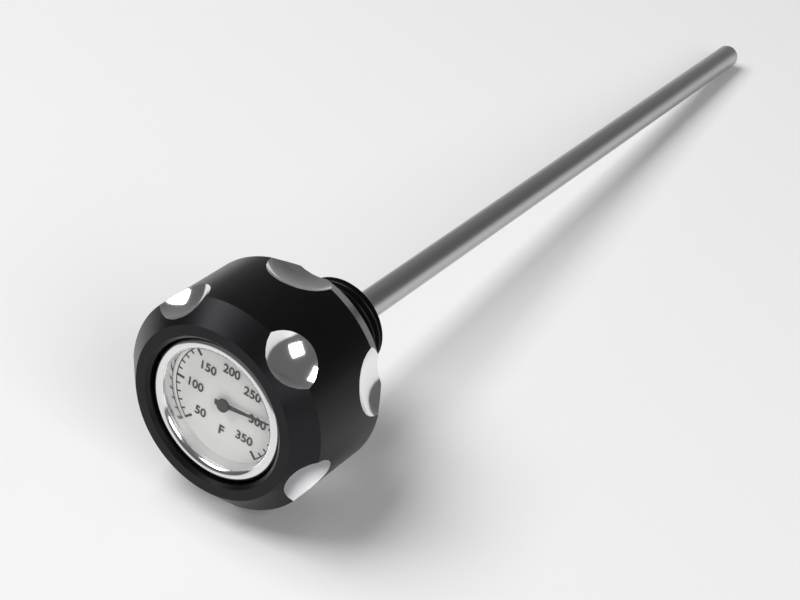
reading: 290 °F
